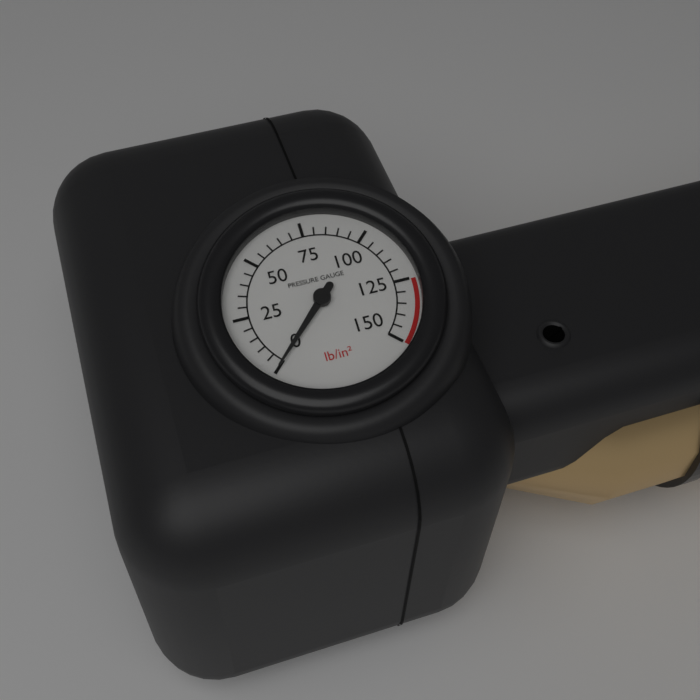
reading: 0 psi
